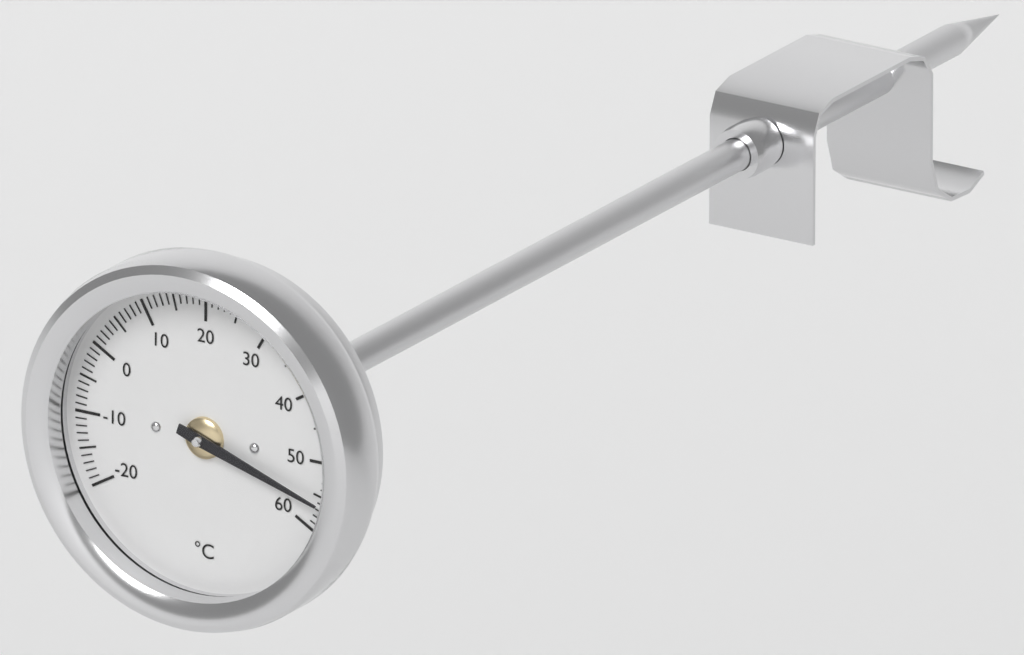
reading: 56 °C
